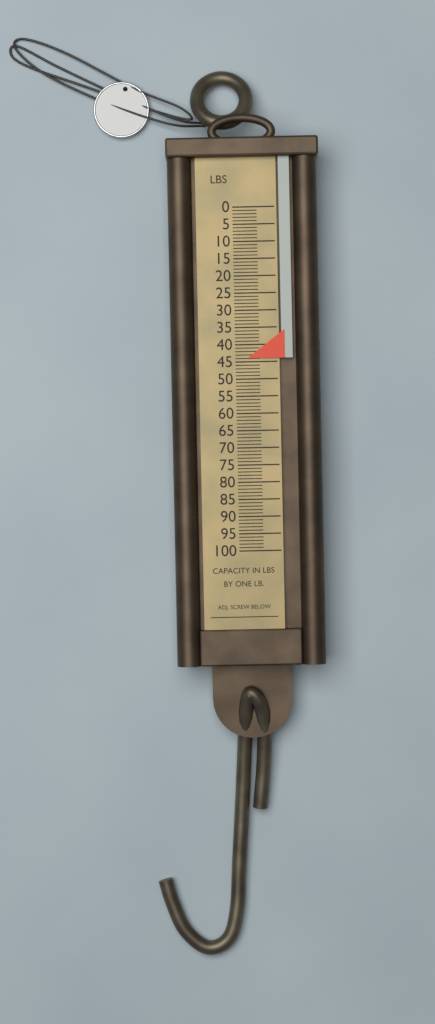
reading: 44 lb
